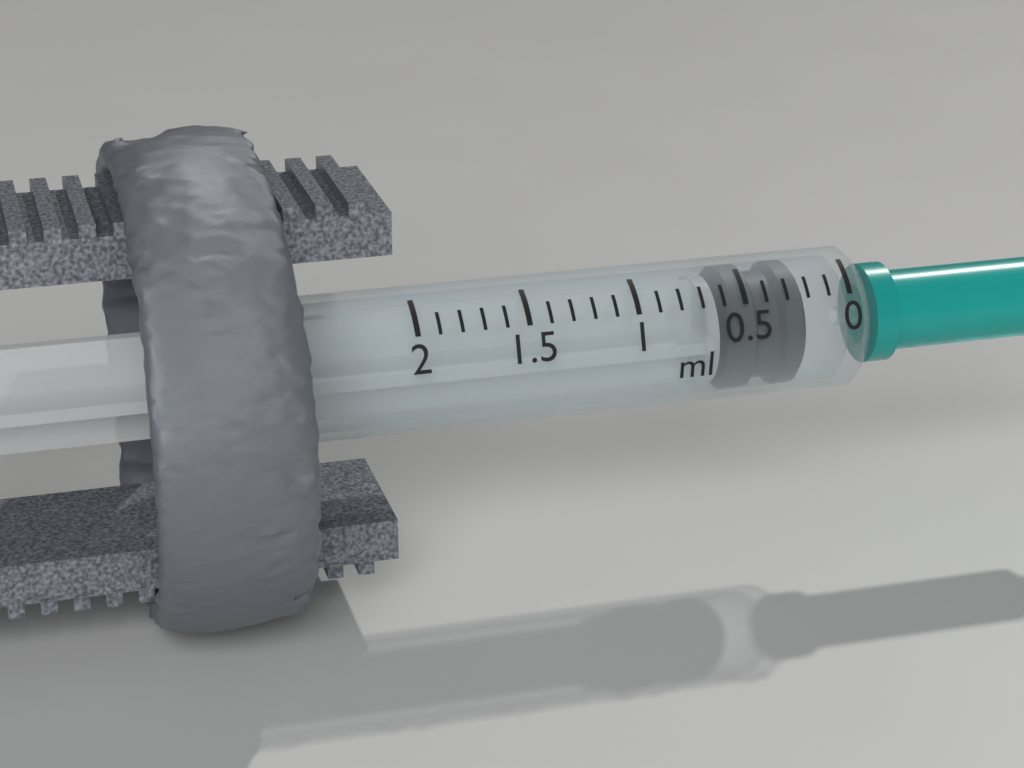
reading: 0.2 ml
